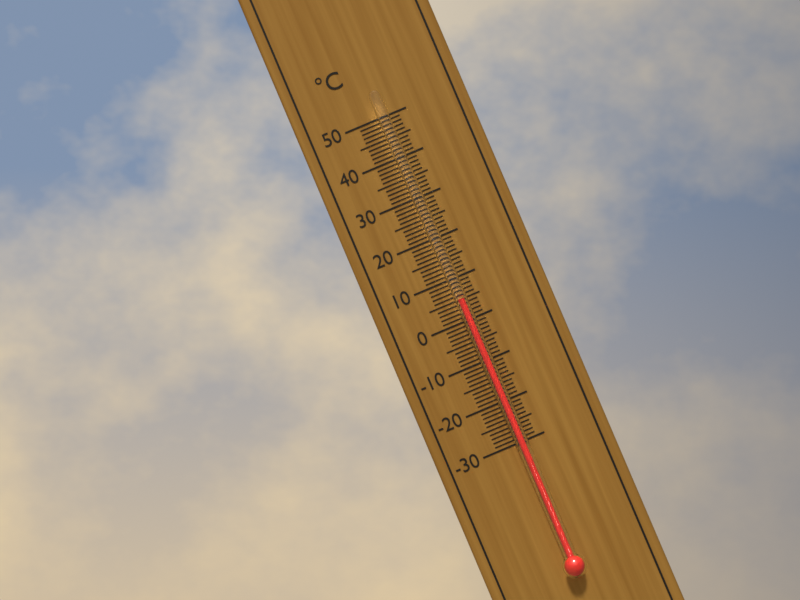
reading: 5 °C
